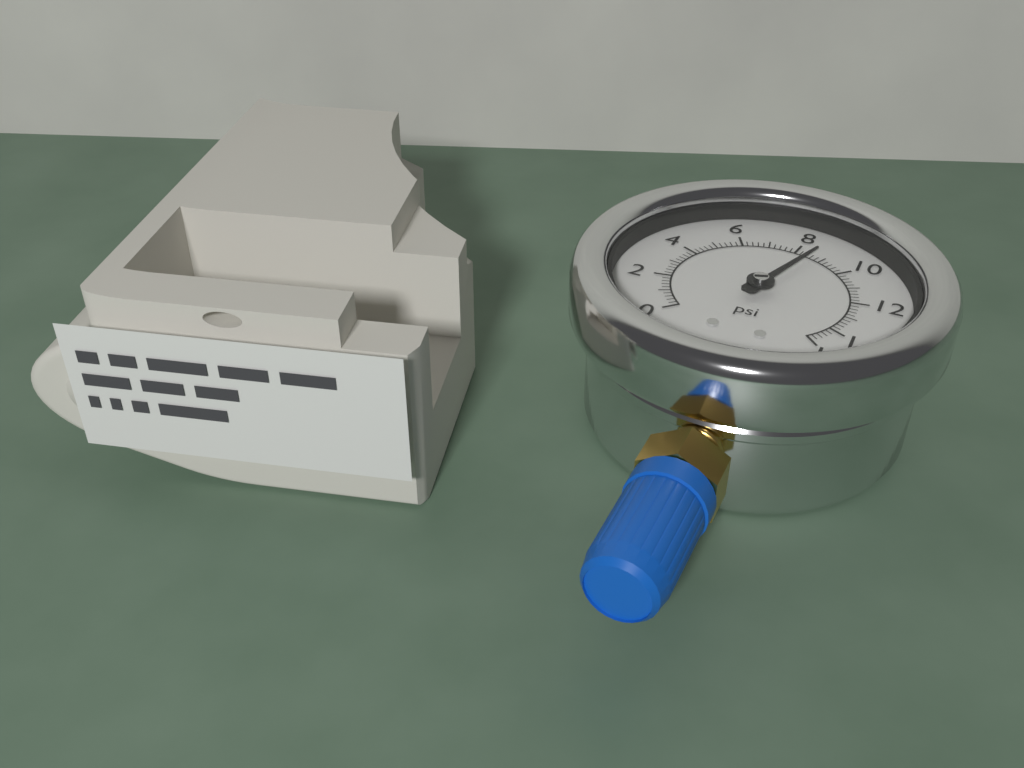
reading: 8.6 psi
